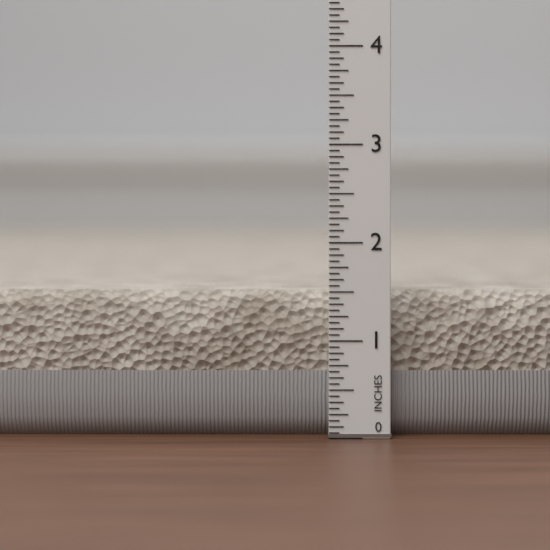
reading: 1.5000 in
